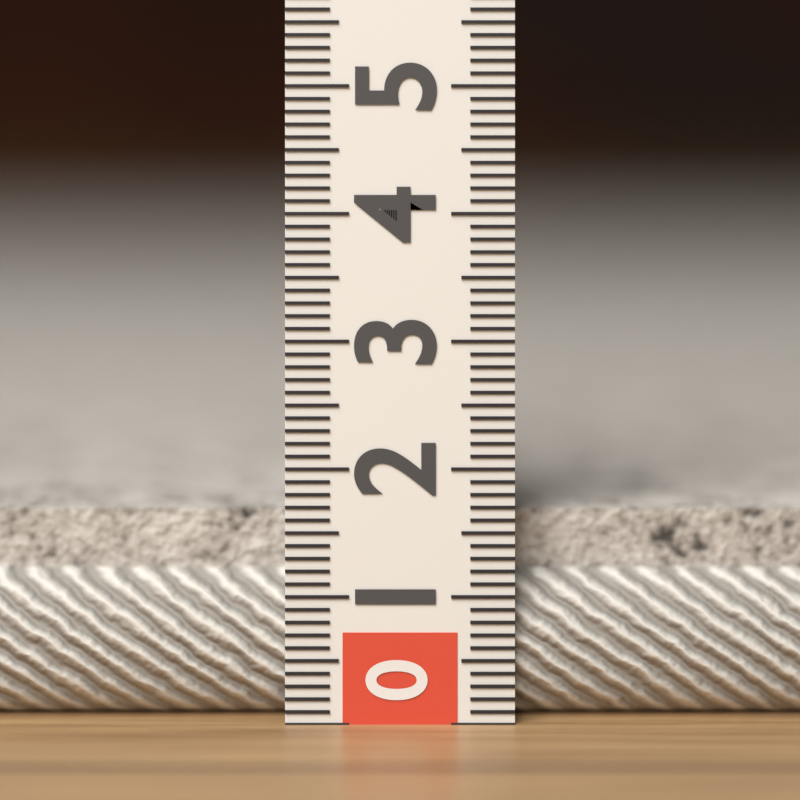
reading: 1.7 (no unit)
